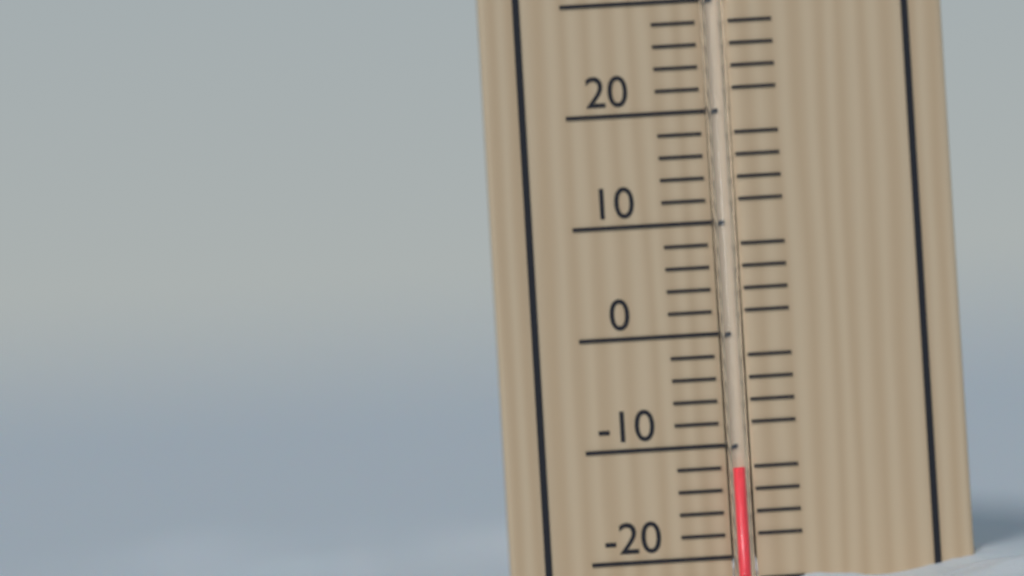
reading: -12 °C
